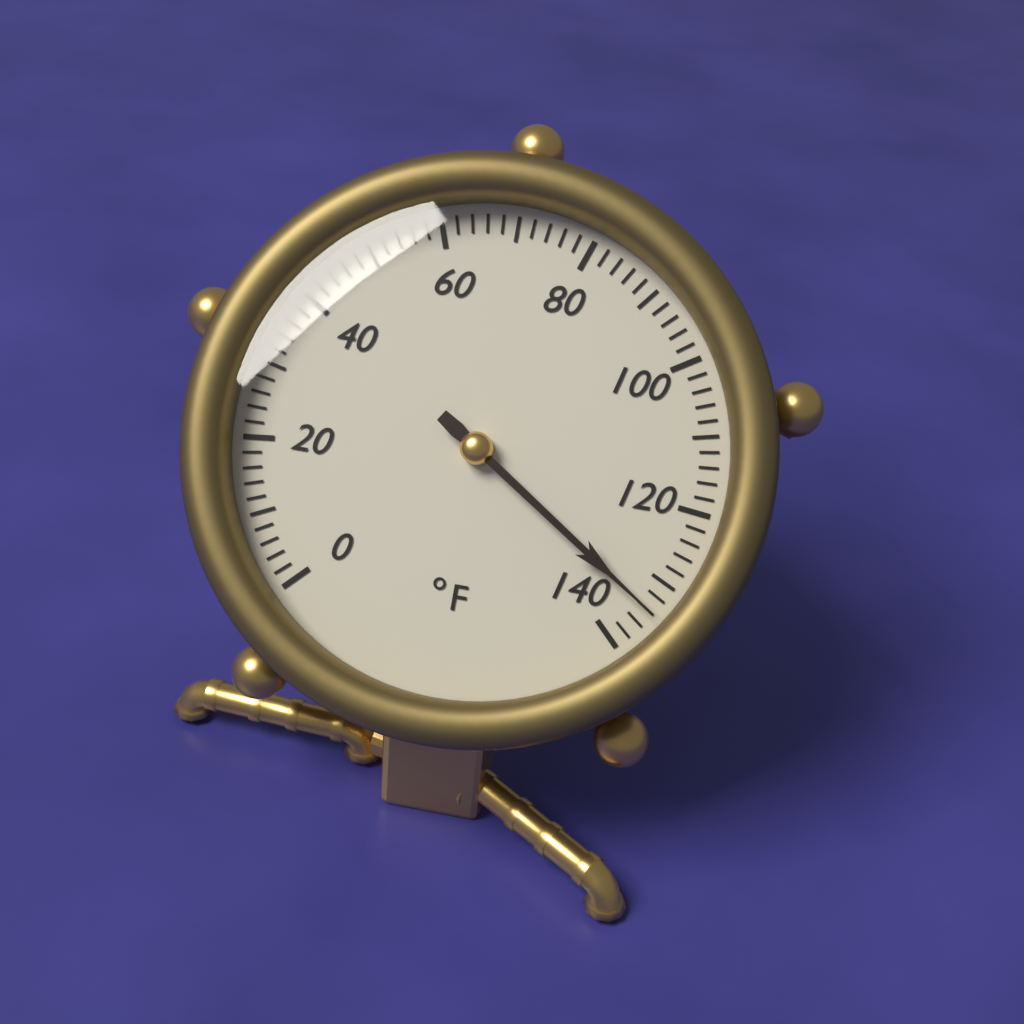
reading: 134 °F
